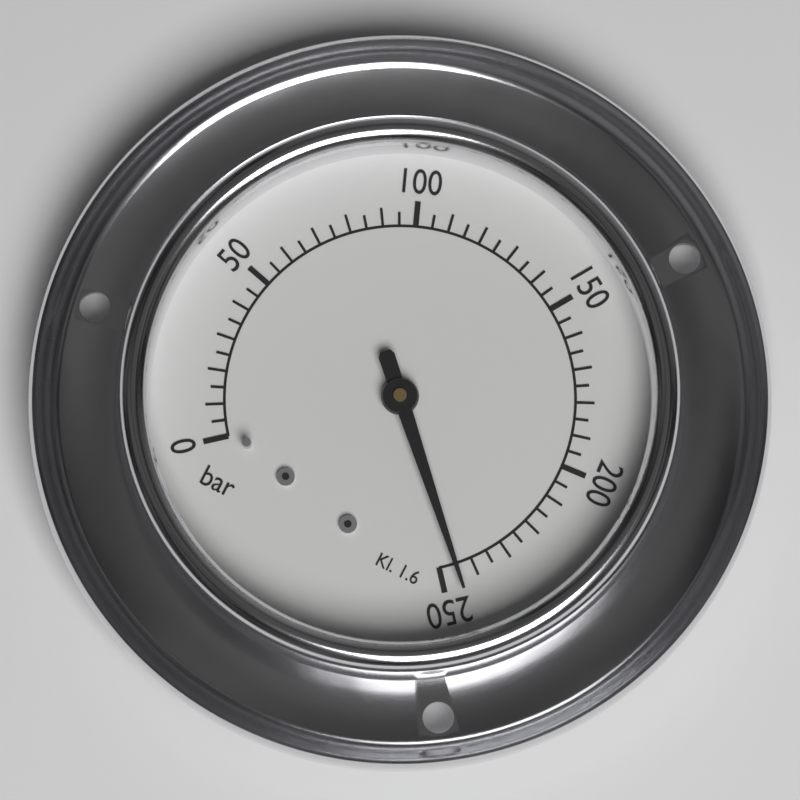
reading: 245 bar
